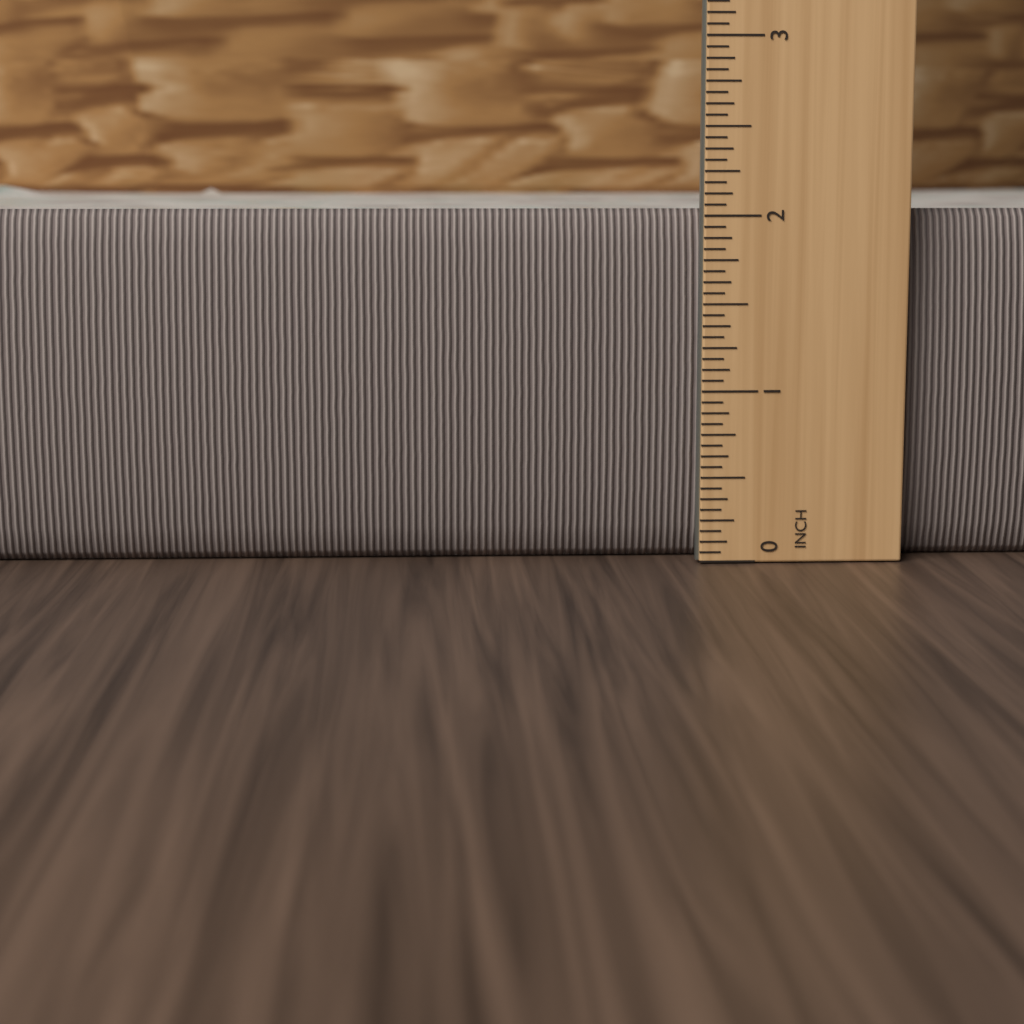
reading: 2.1875 inch
